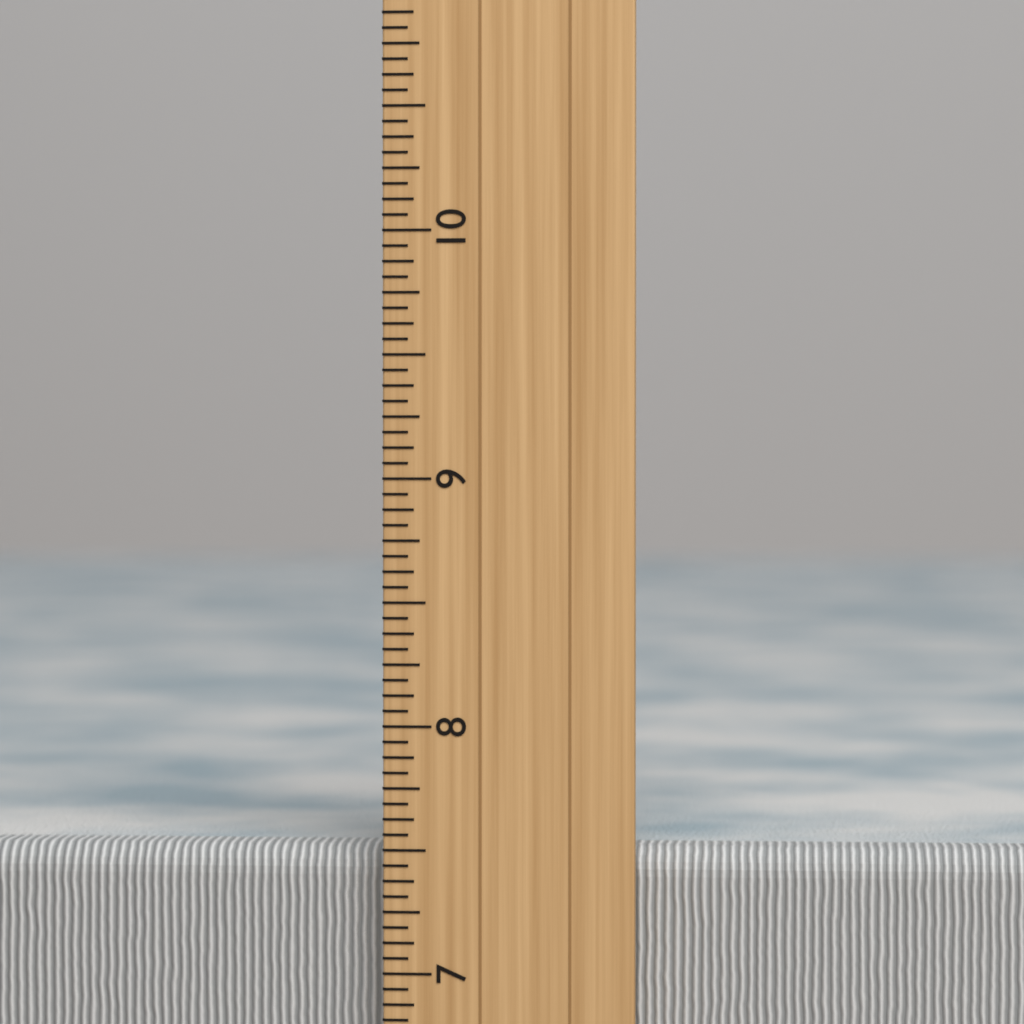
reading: 7.5000 inch
